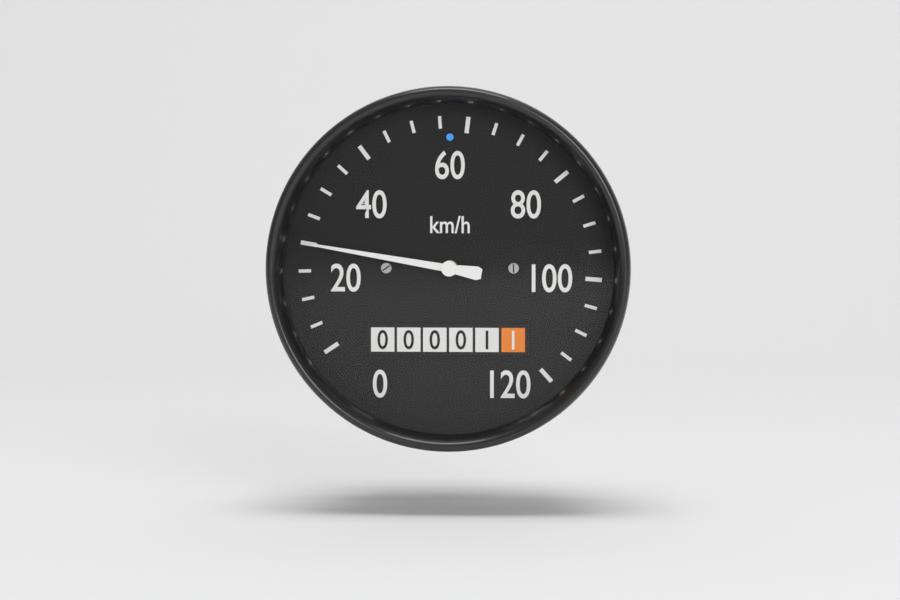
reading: 20 km/h
